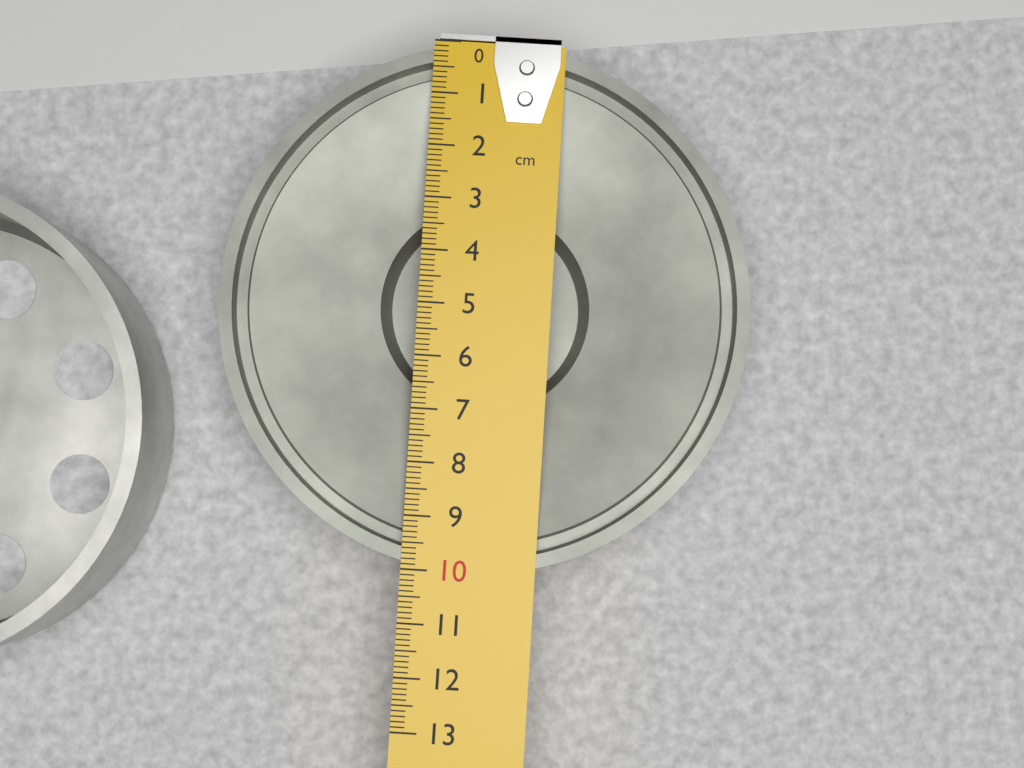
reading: 10.0 cm
